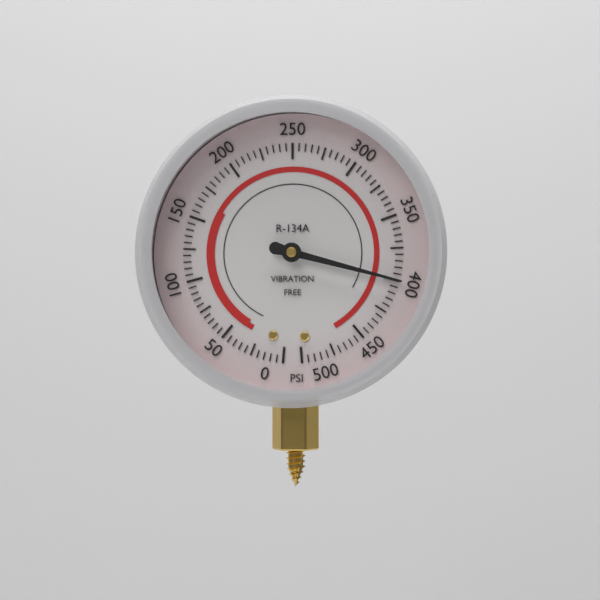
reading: 400 psi
